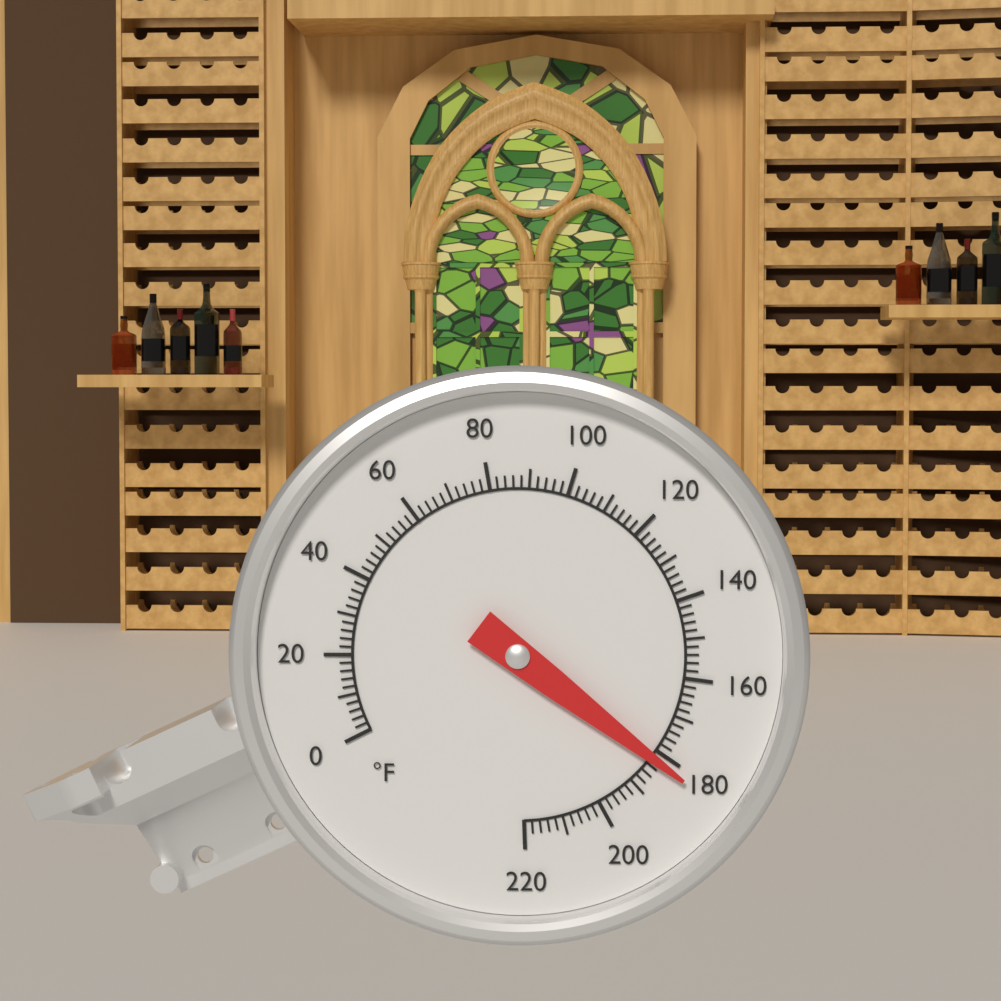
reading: 182 °F
